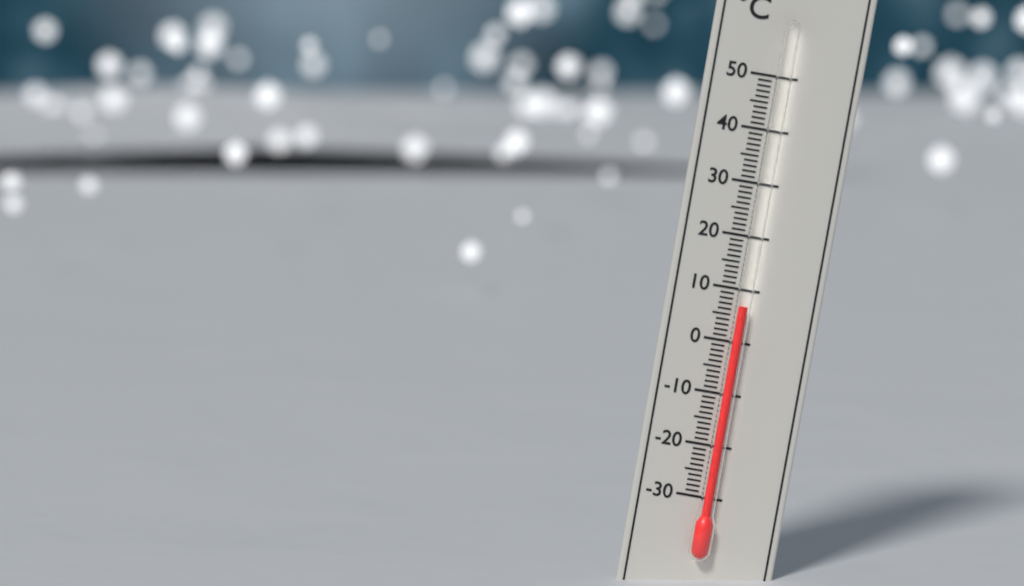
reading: 7 °C
